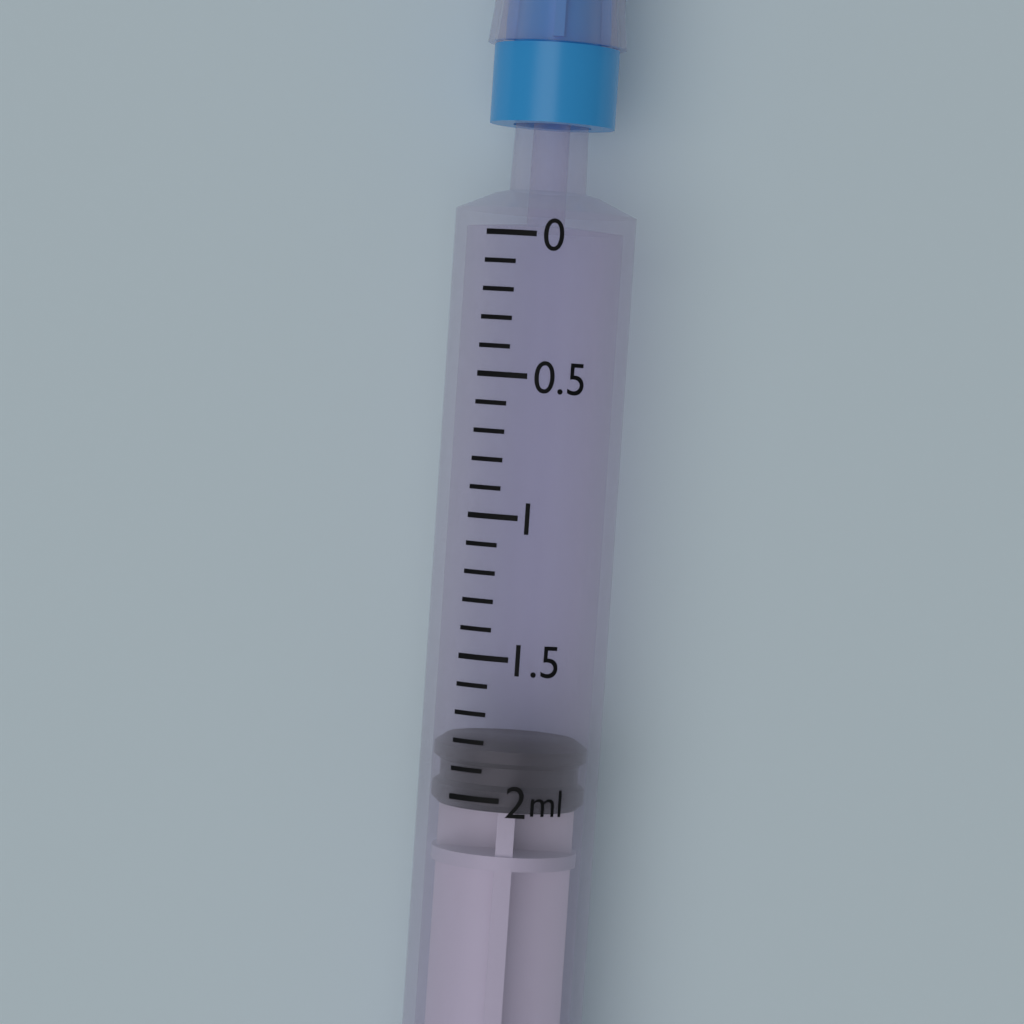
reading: 1.8 ml
